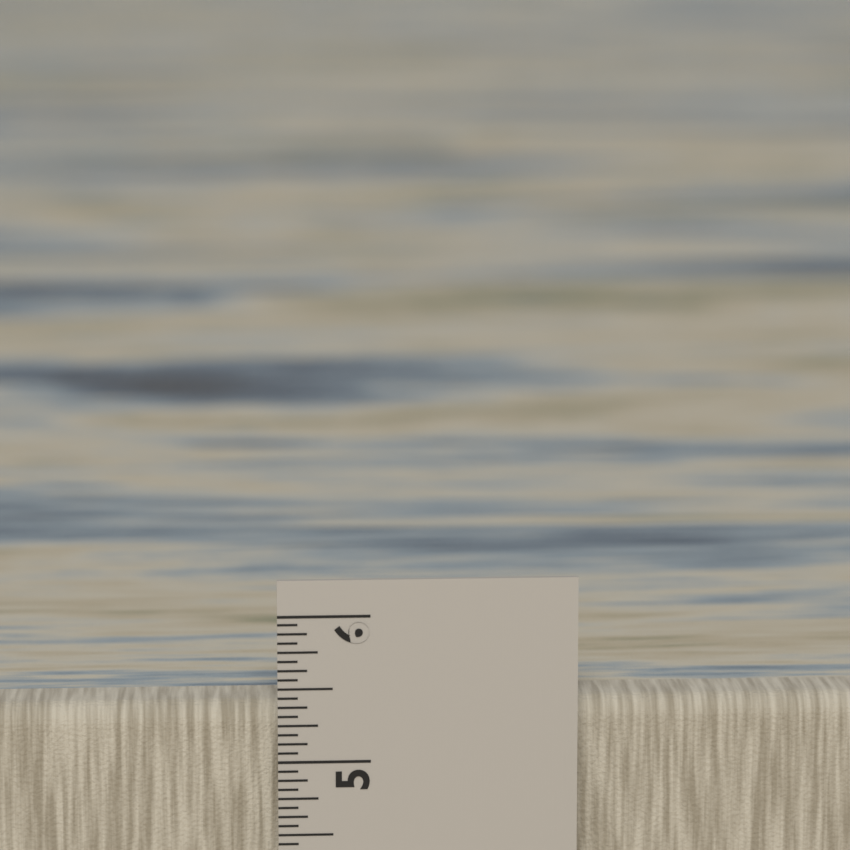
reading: 5.3750 in
